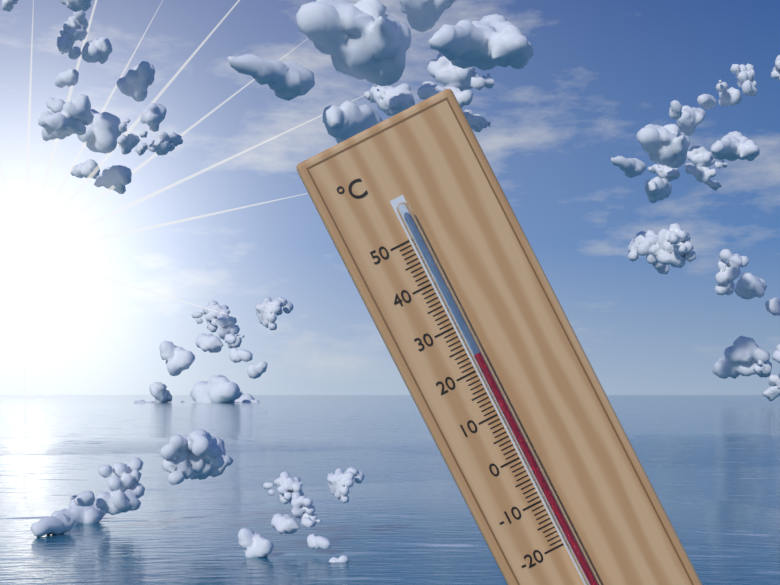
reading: 23 °C
